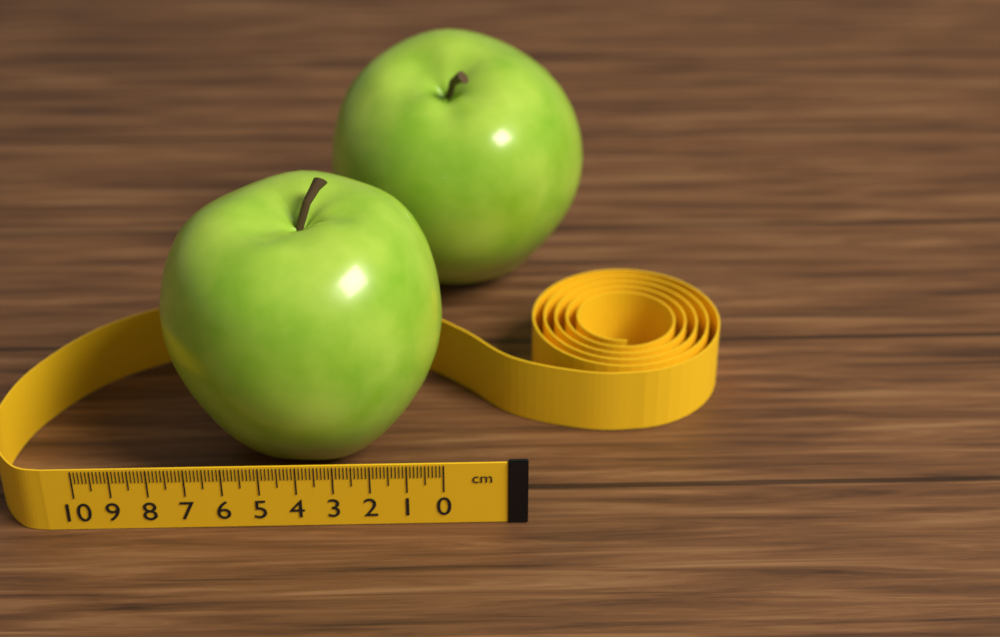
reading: 7.9 cm
